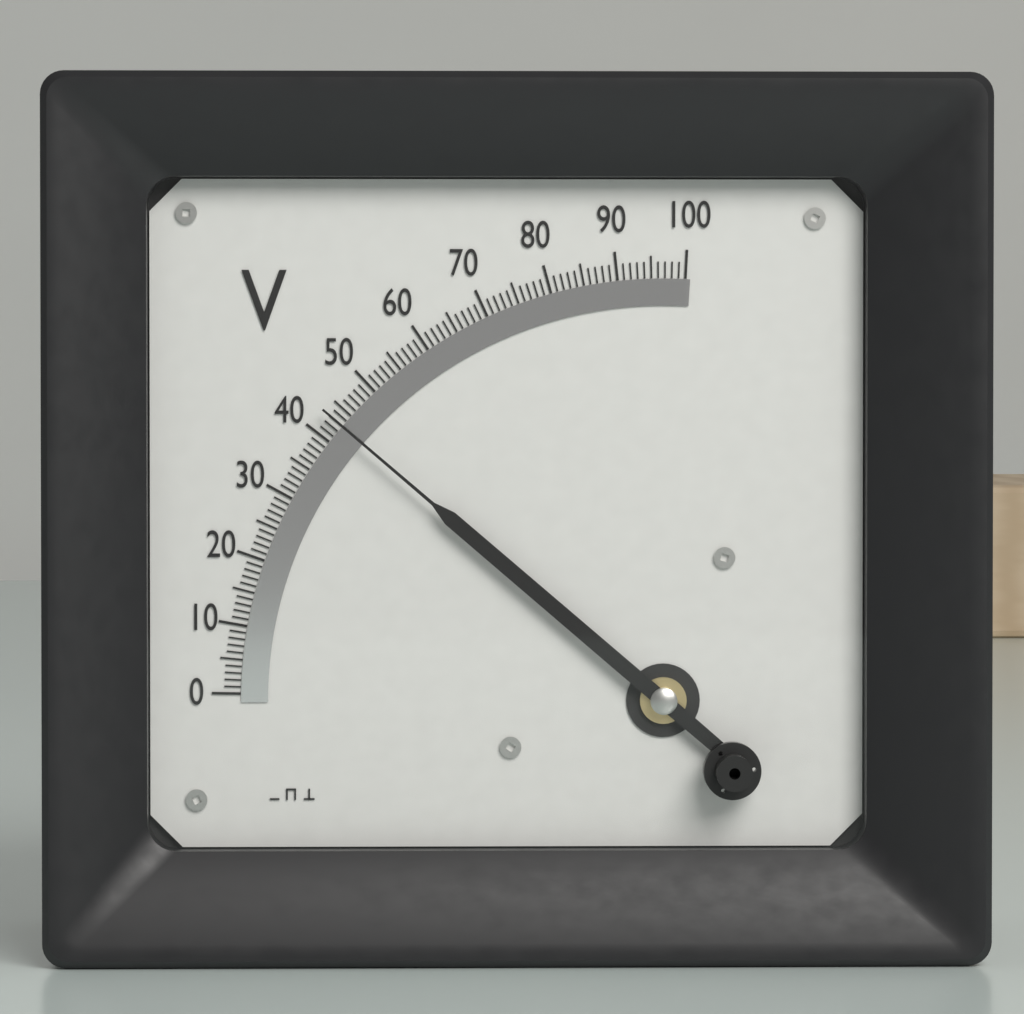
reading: 43 V
